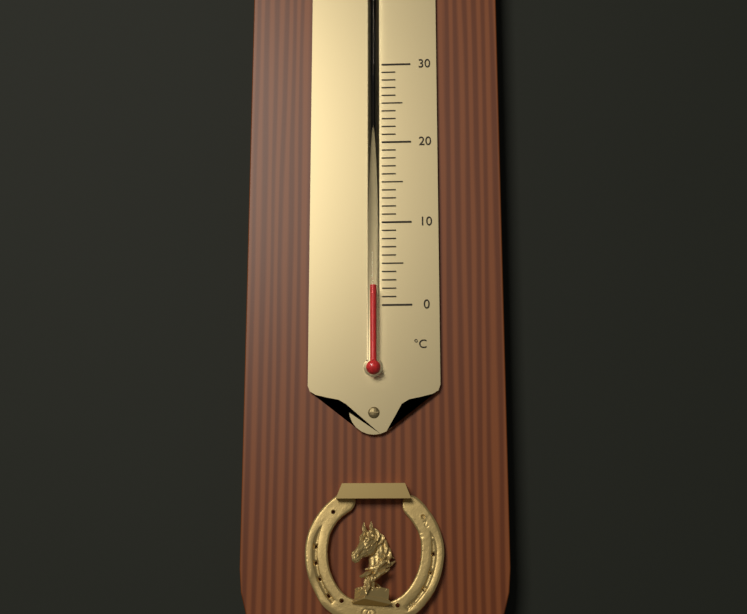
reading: 2 °C
